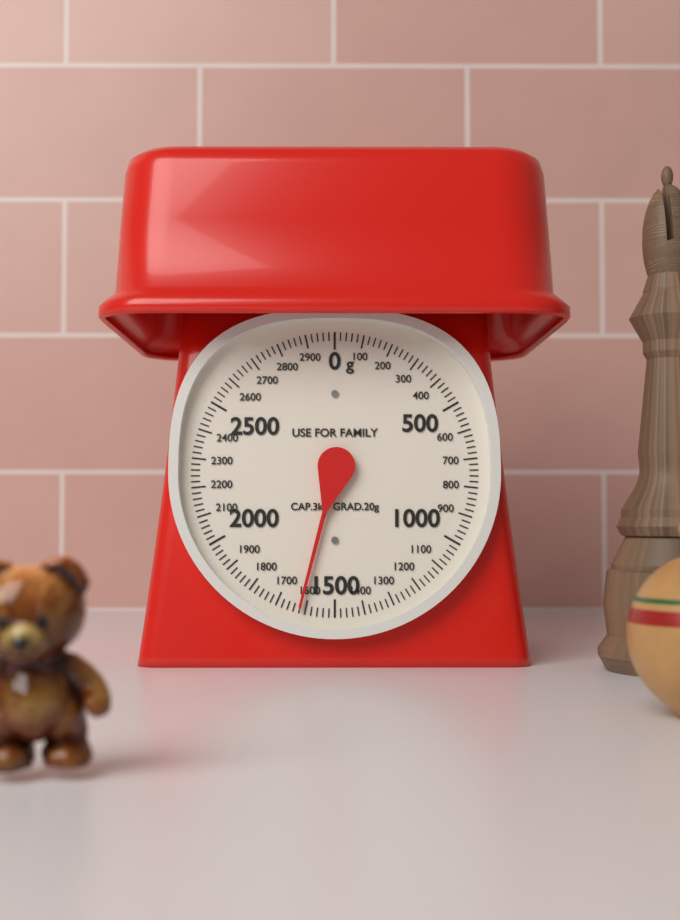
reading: 1620 g
